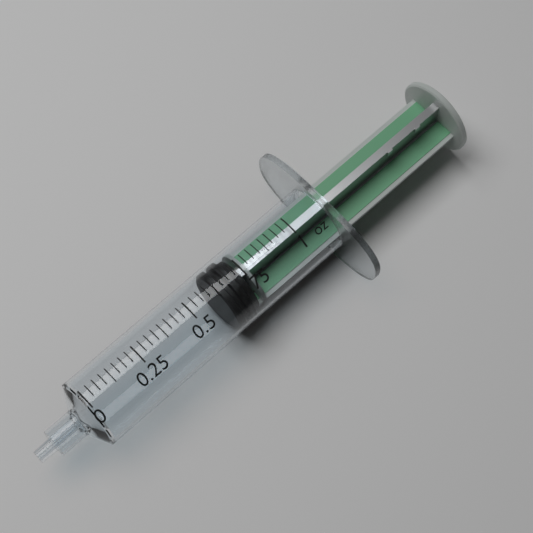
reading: 0.62500 oz
